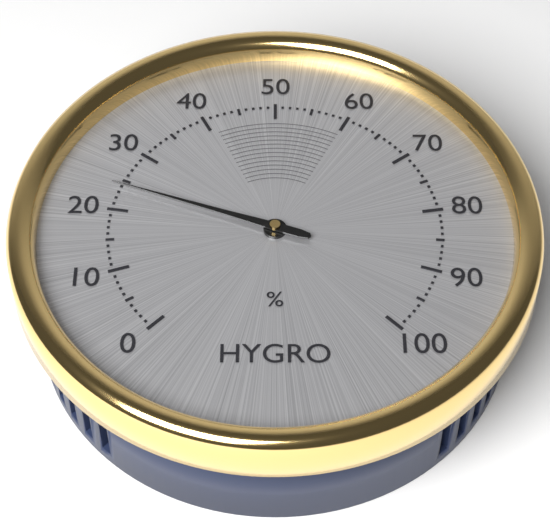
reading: 24 %
